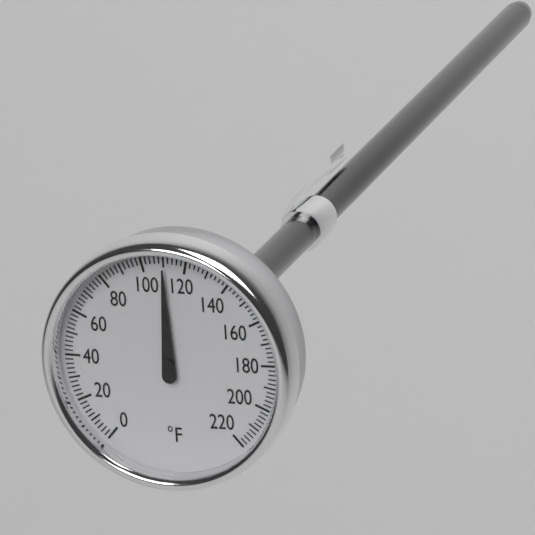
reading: 110 °F
